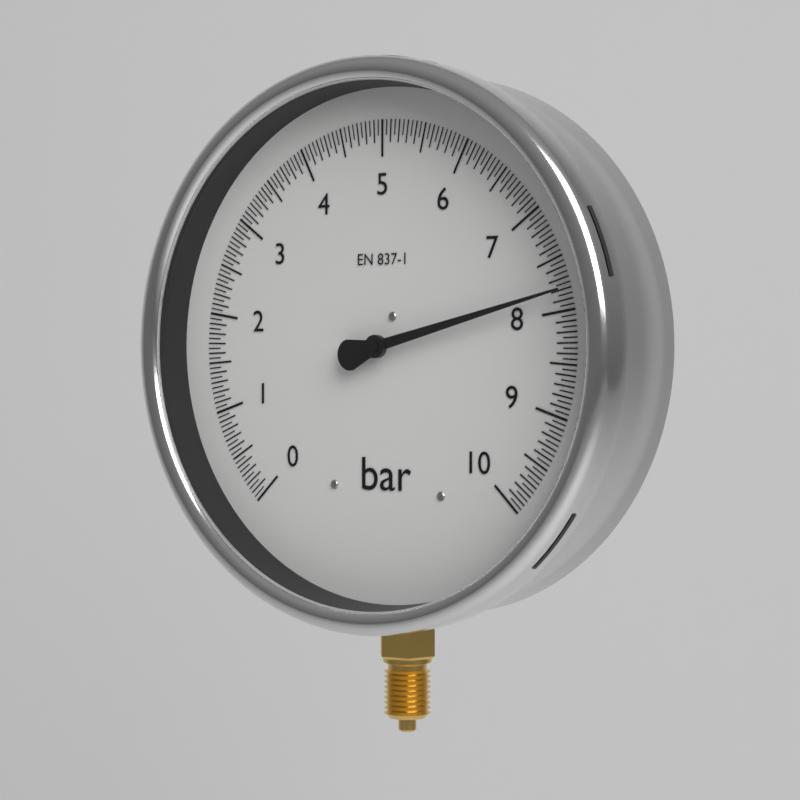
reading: 7.80 bar
